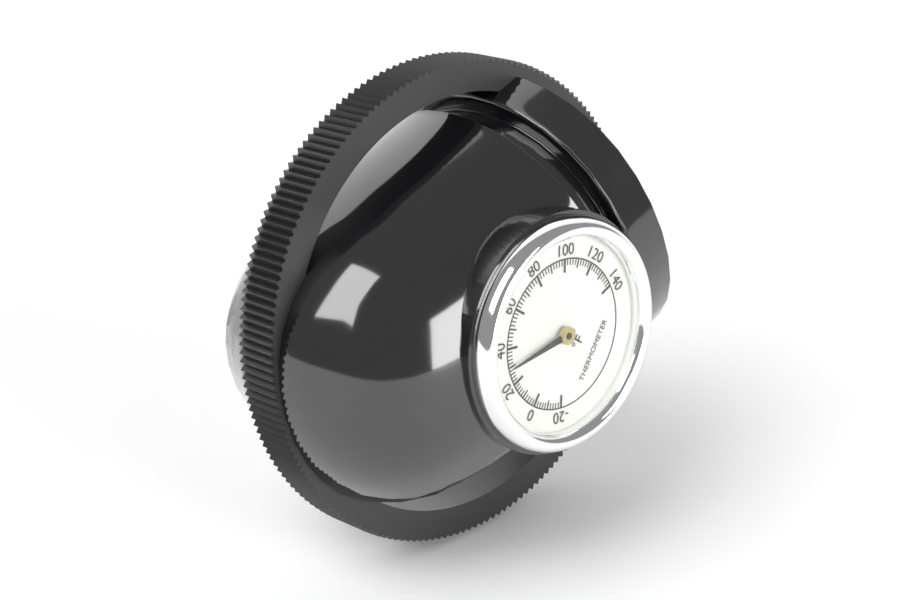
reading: 30 °F
